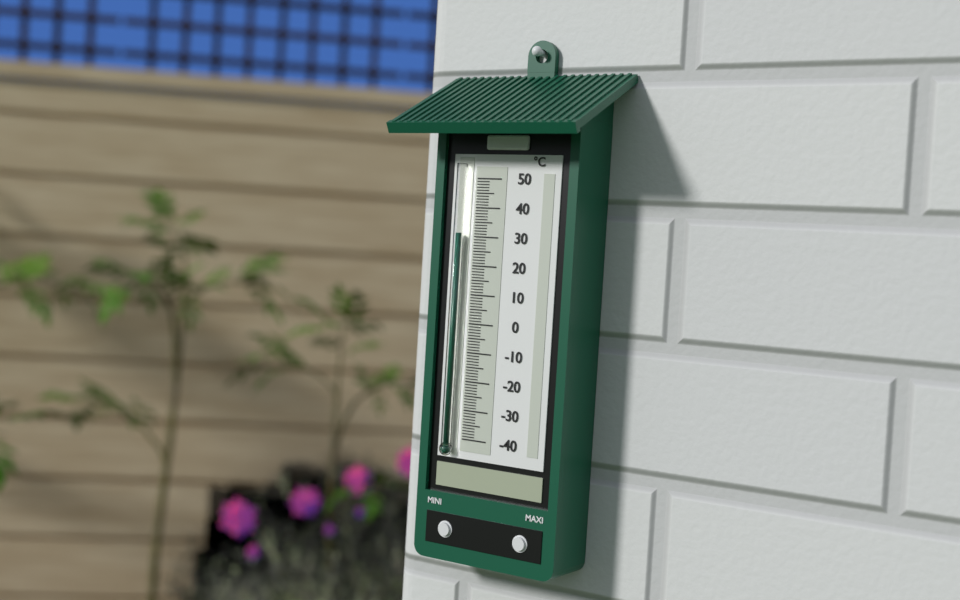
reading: 31 °C
